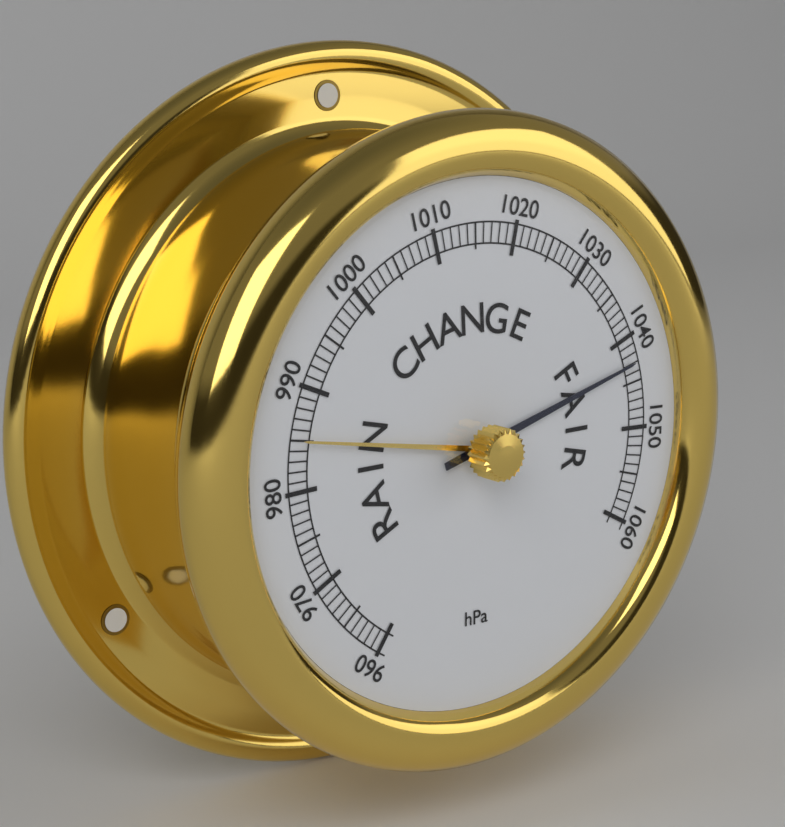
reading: 1043 hPa
